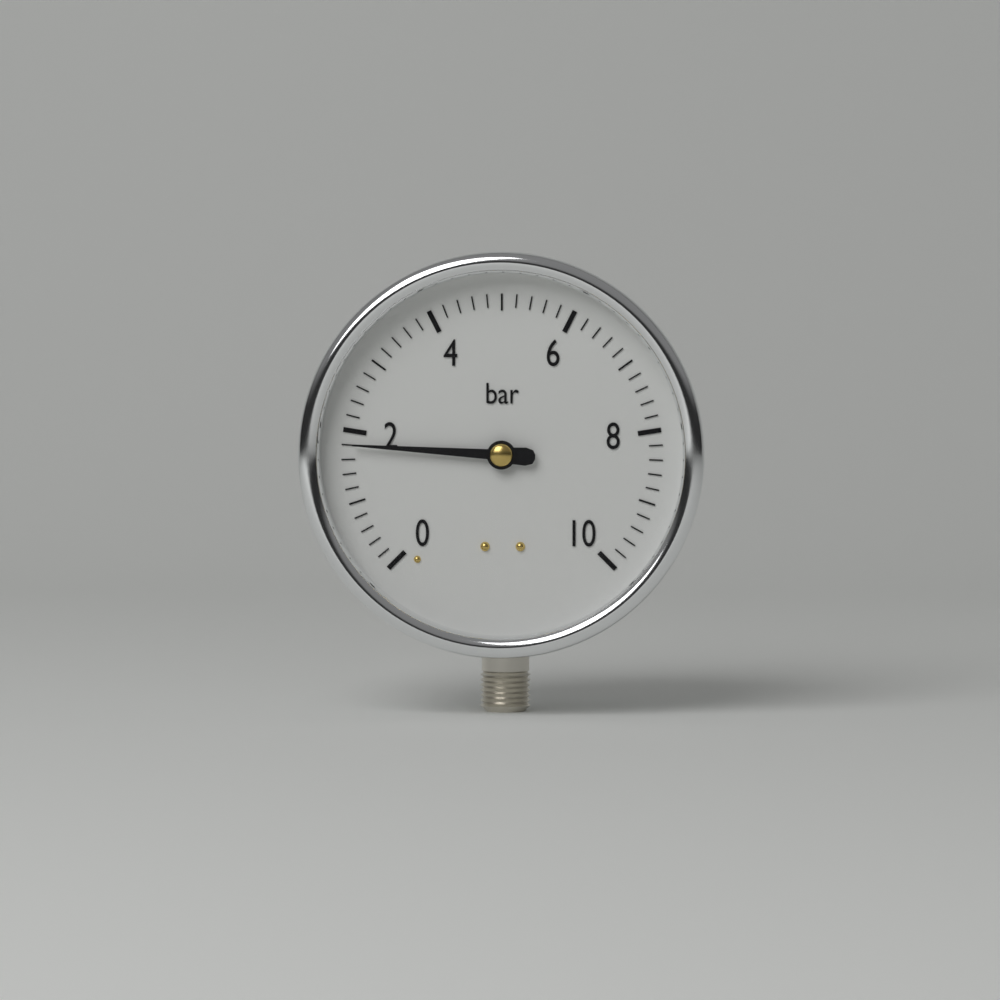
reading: 1.8 bar
